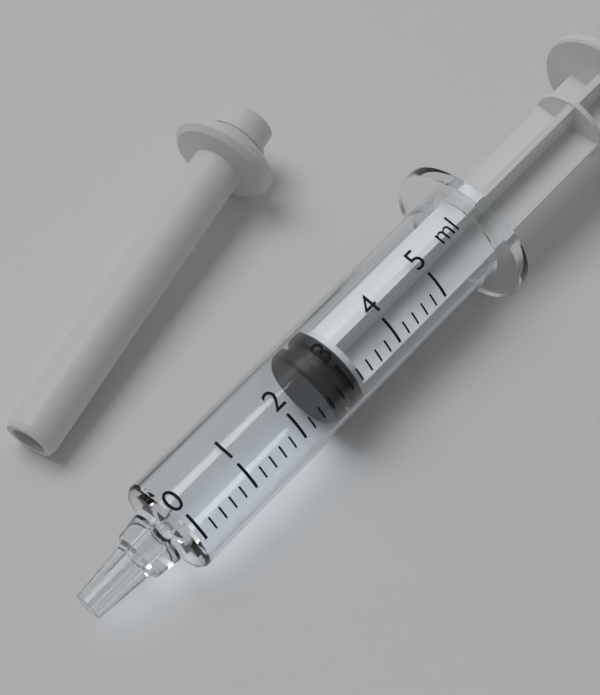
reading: 2.6 ml
